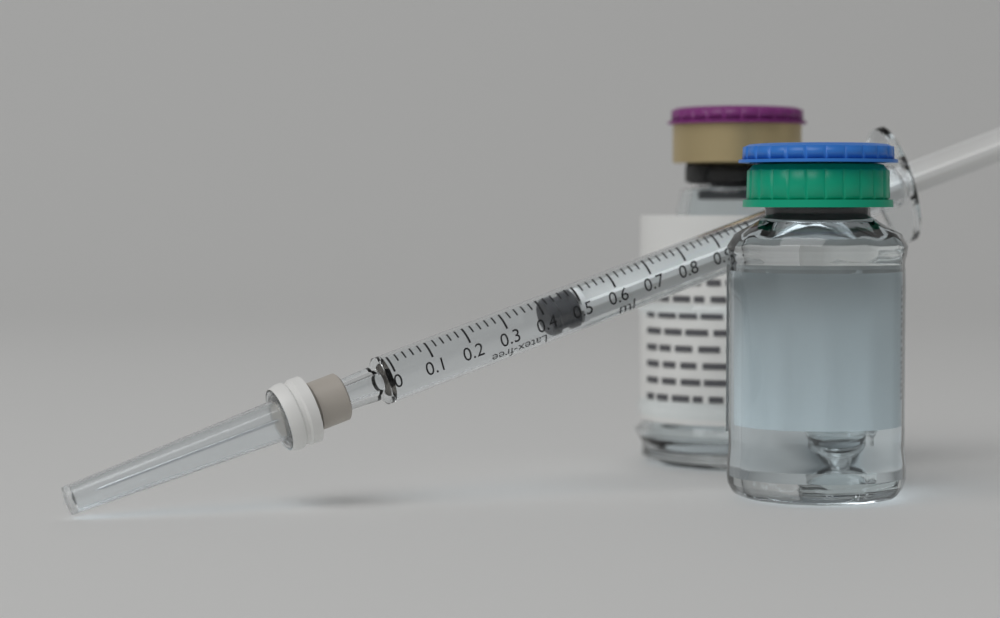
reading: 0.42 ml
